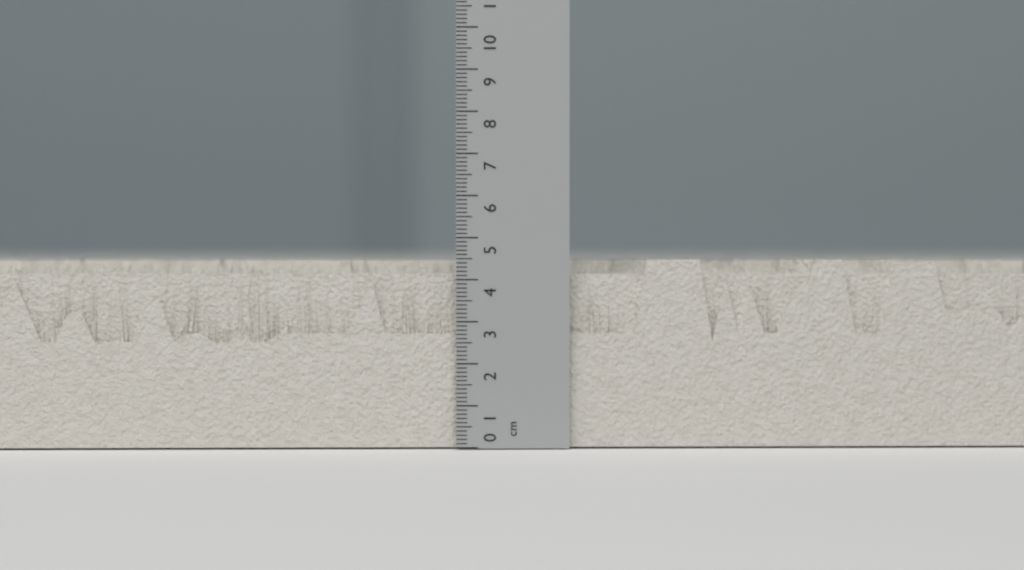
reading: 4.5 cm
